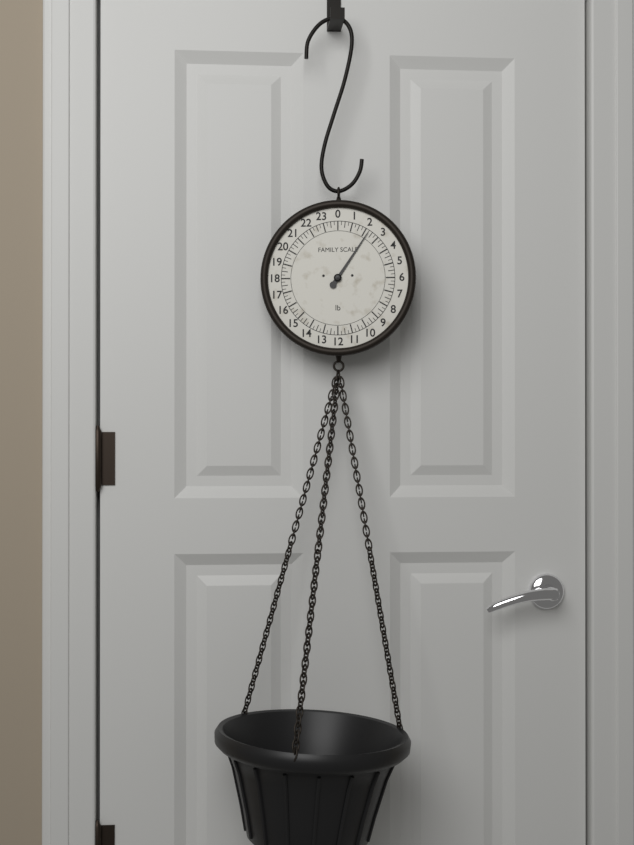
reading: 2.25 lb
